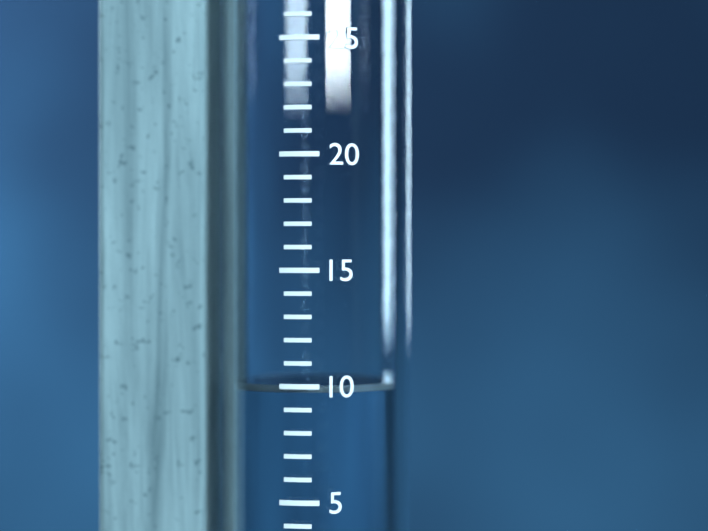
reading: 10 mm
